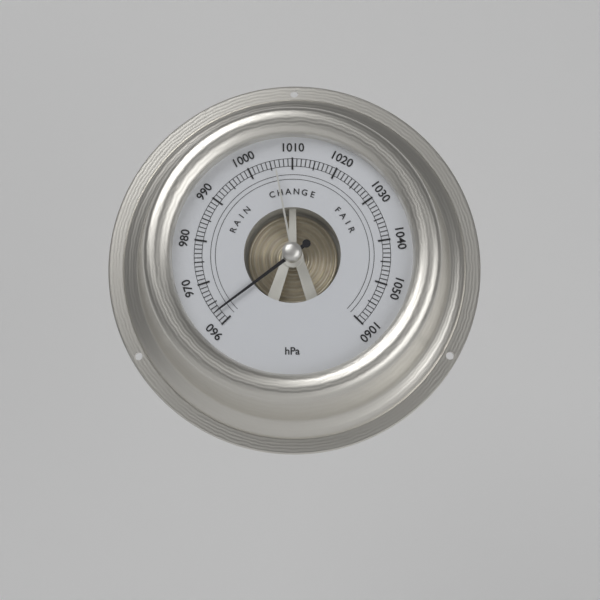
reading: 963 hPa
